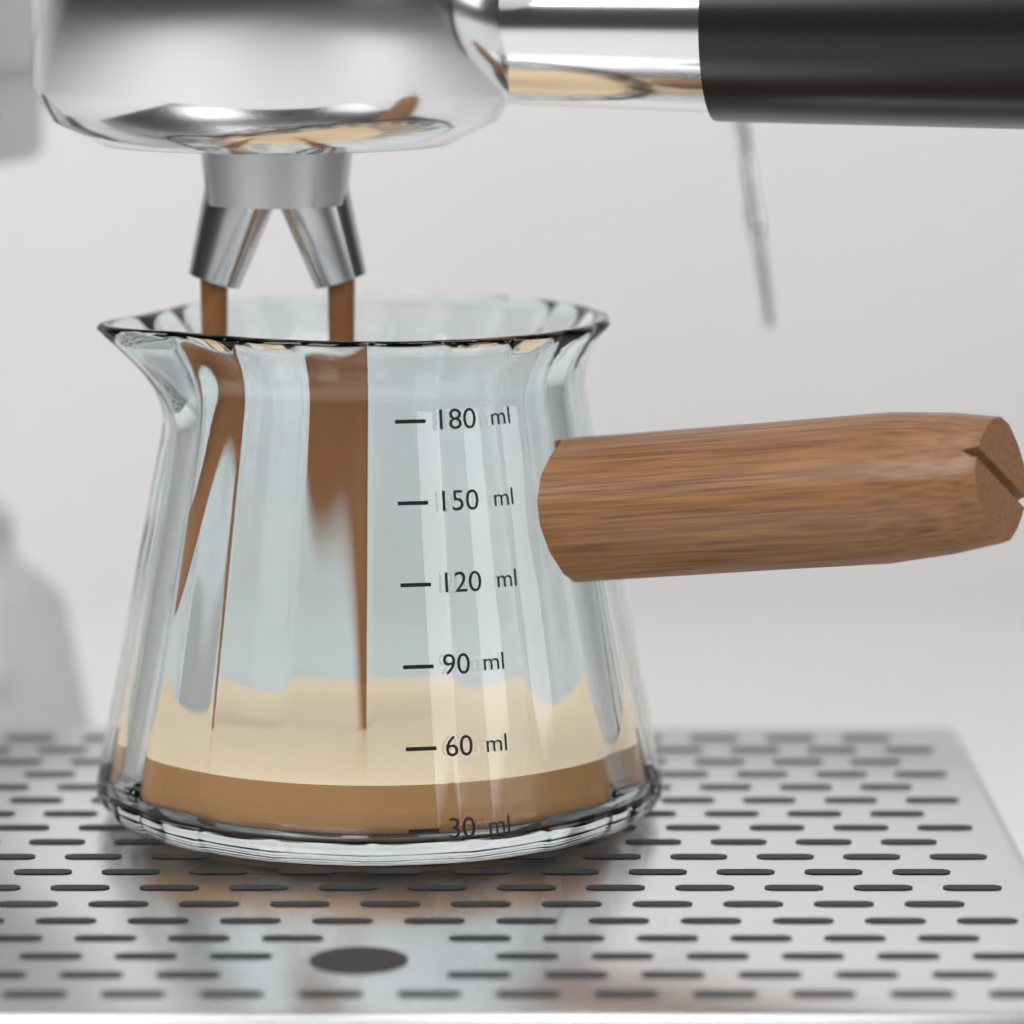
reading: 45 ml
